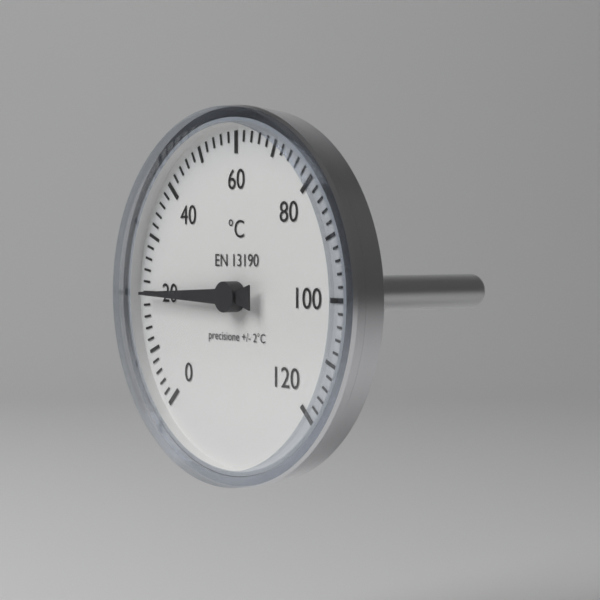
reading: 20 °C
